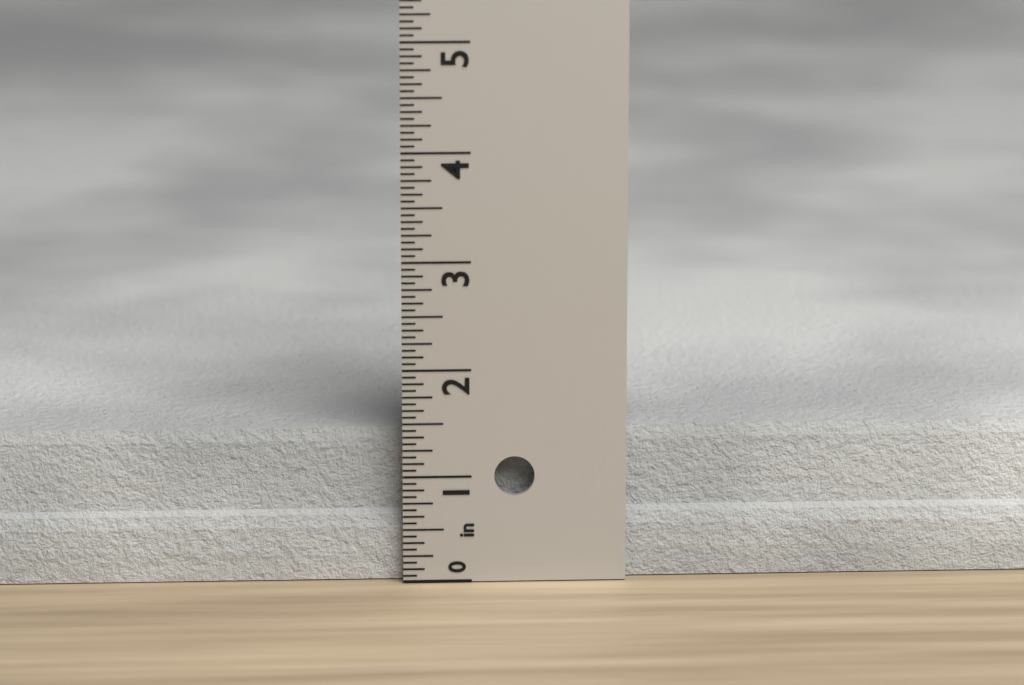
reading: 1.3750 in
